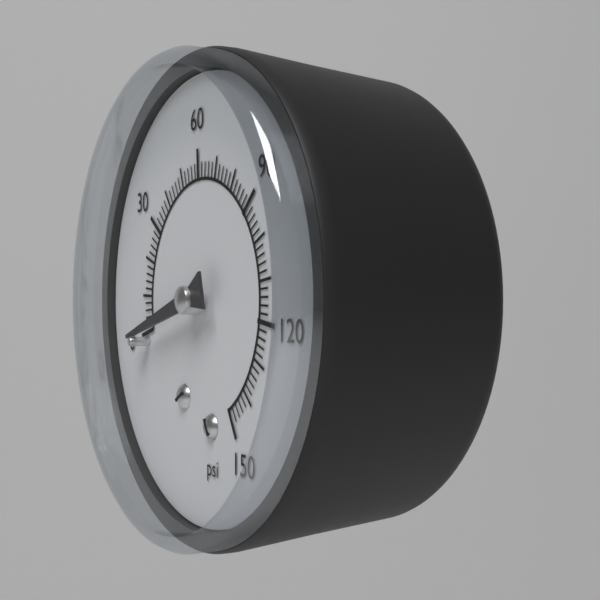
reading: 0 psi
